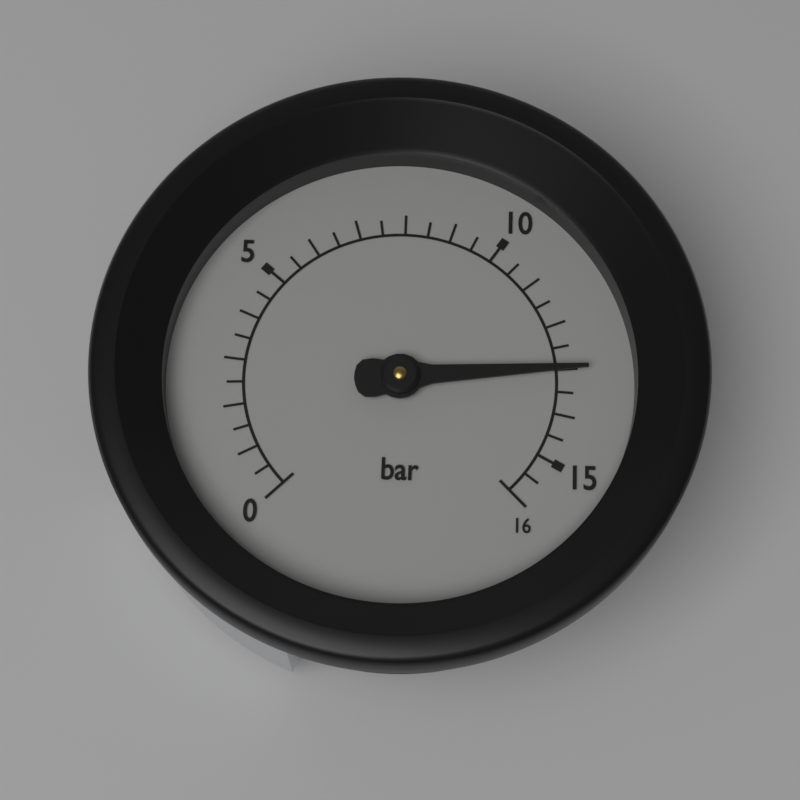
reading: 13.0 bar
